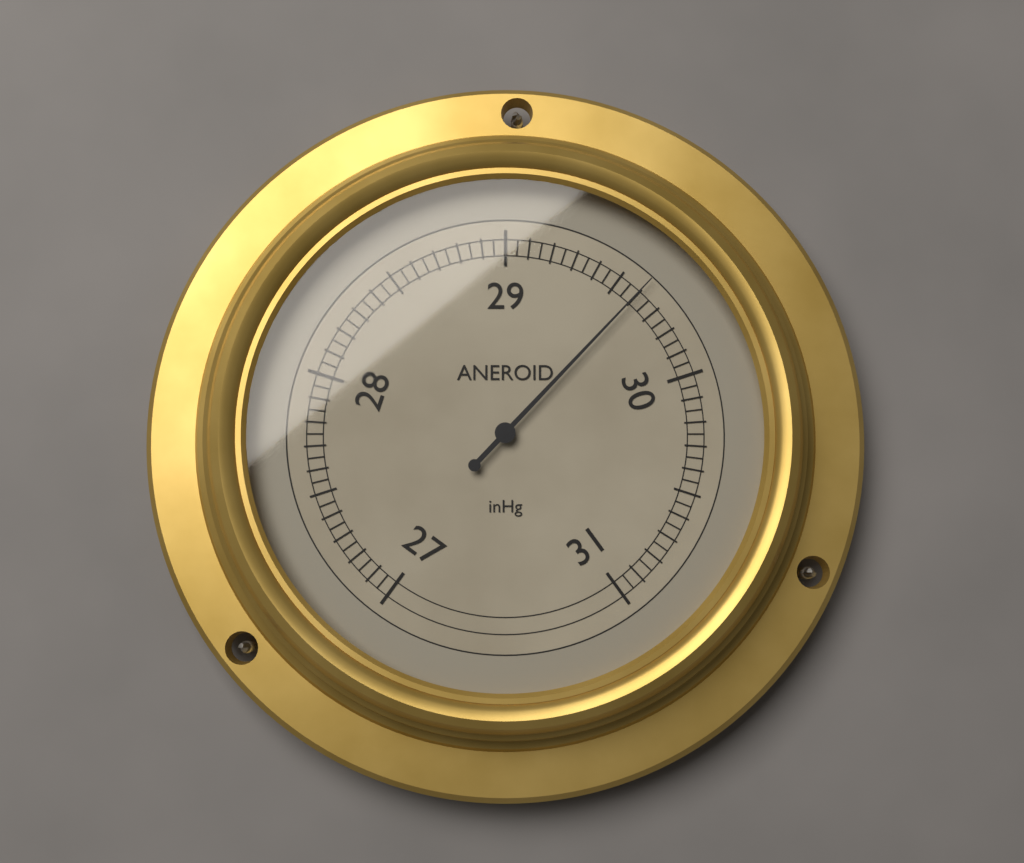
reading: 29.60 inHg
